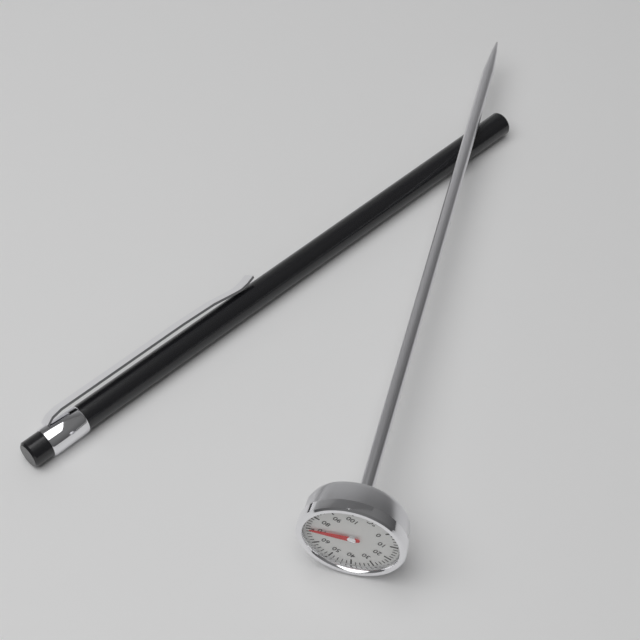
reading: 70 °C
